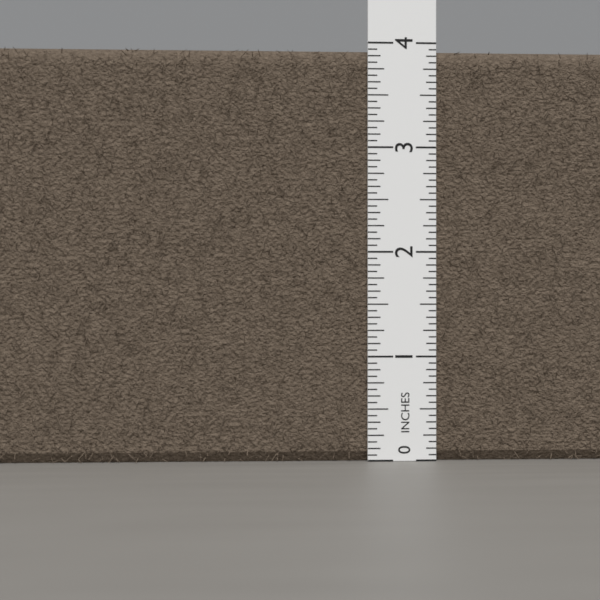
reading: 3.9375 in
